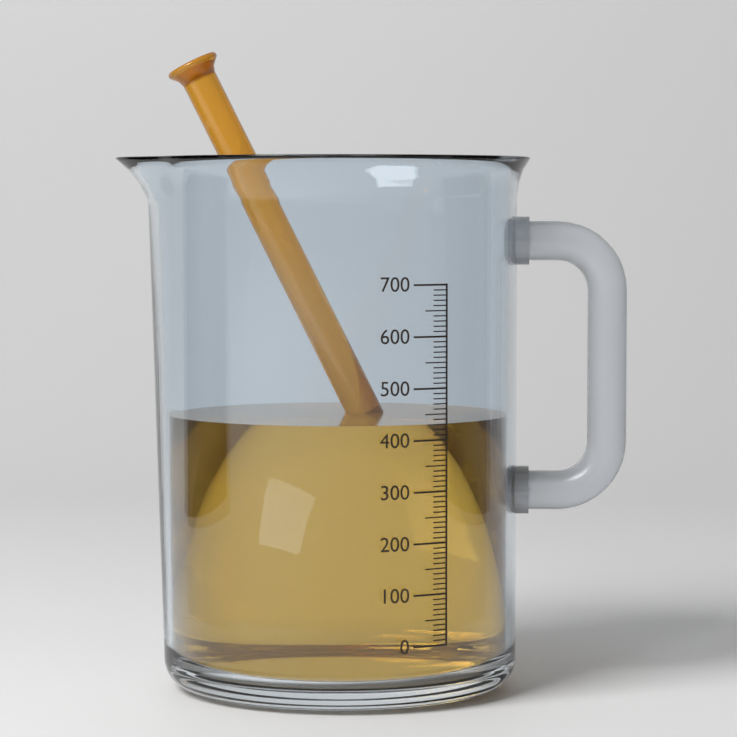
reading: 430 (no unit)
